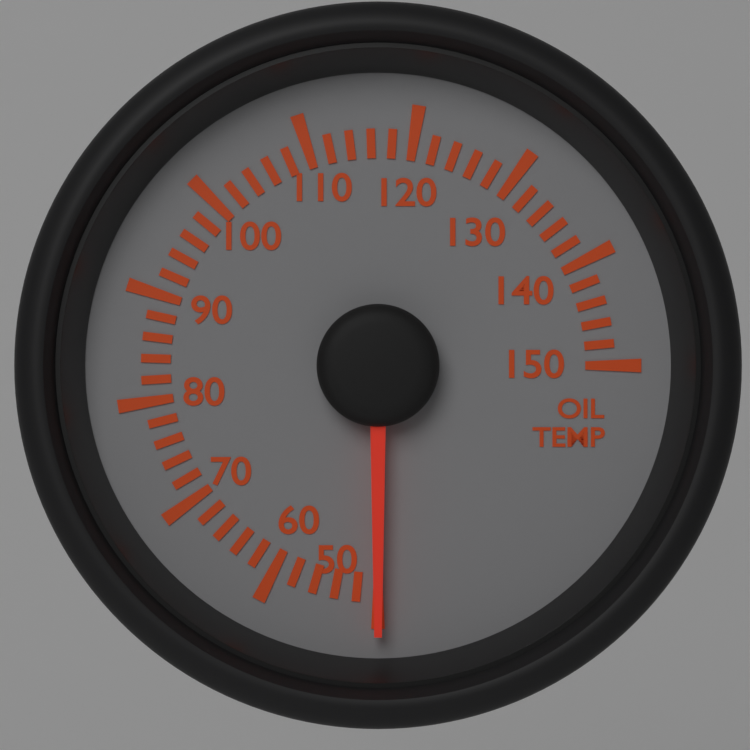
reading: 50 (no unit)
